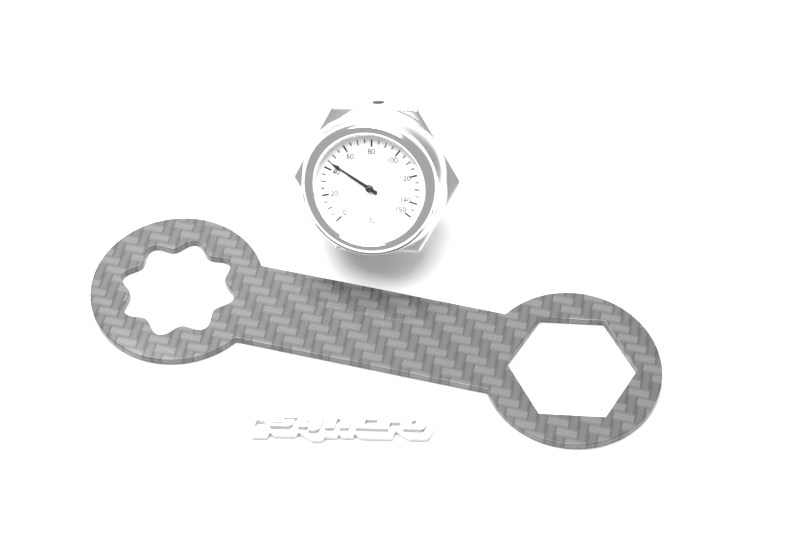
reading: 45 °C
